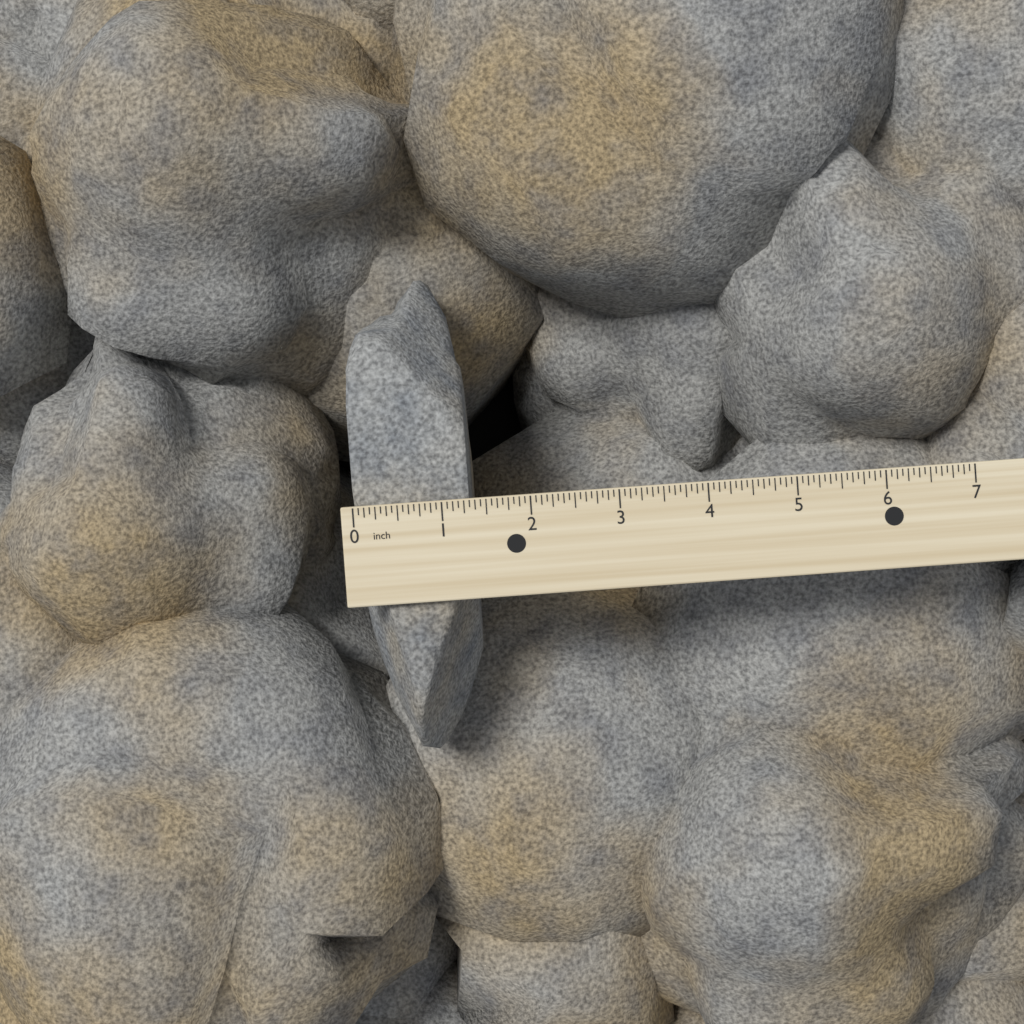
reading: 1.3125 inch
